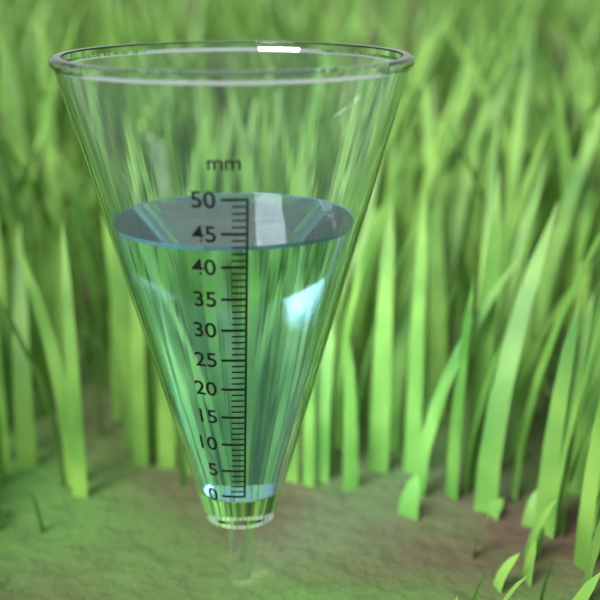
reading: 43 mm
